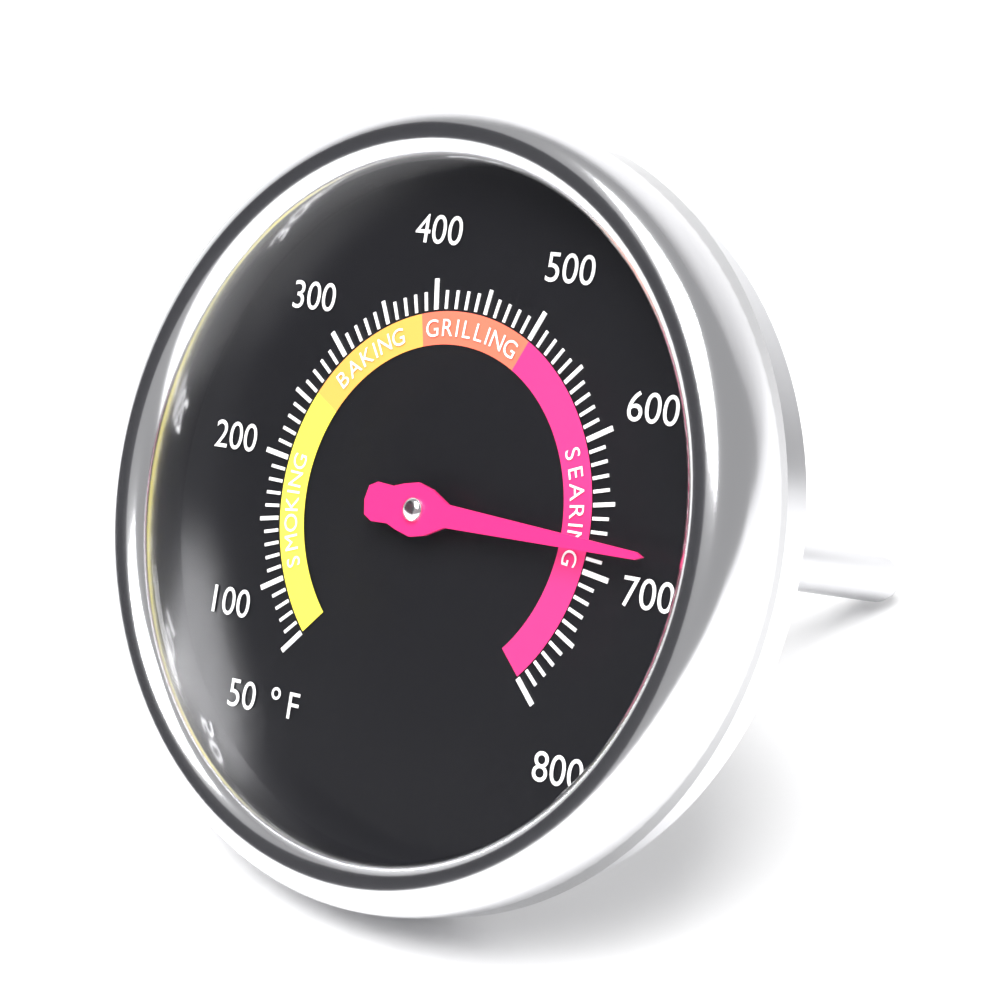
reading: 680 °F
